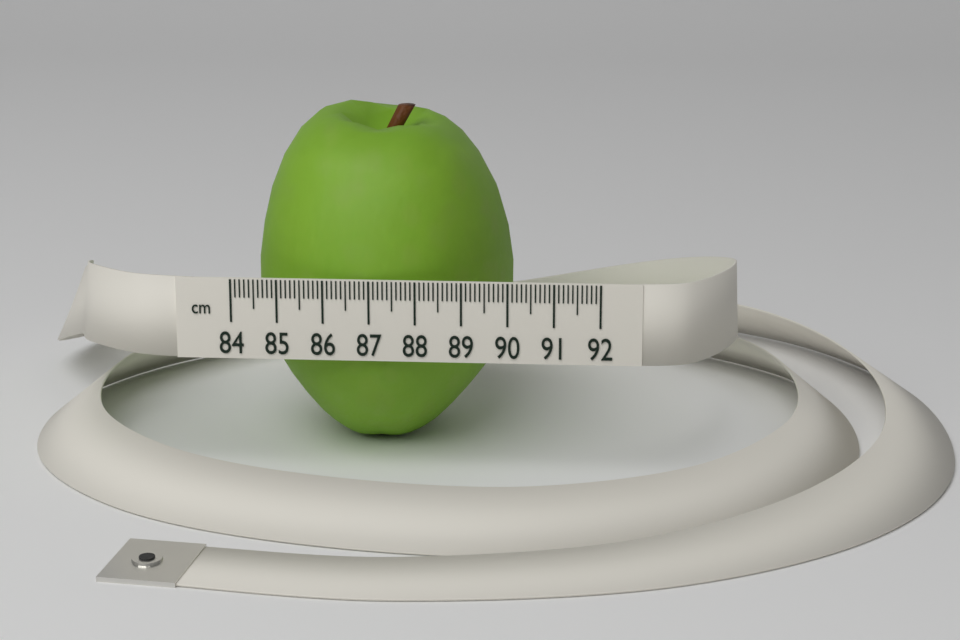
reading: 89.9 cm
